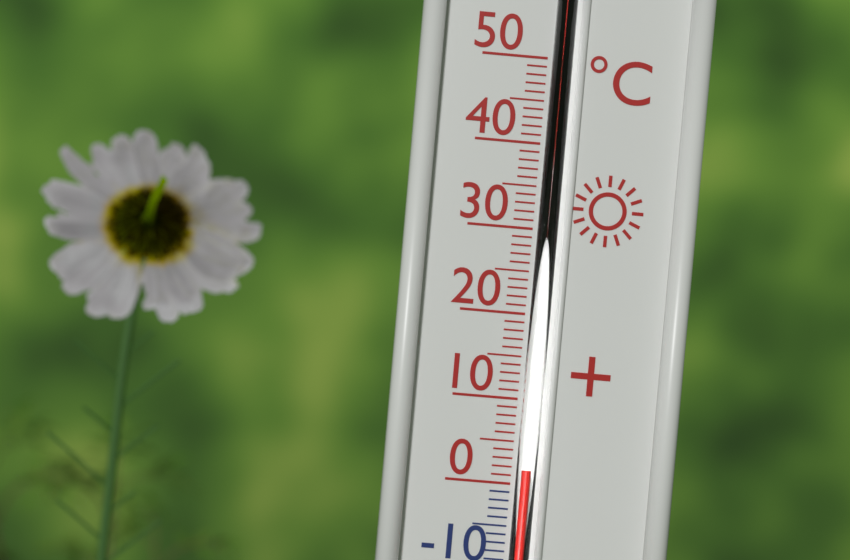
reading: 2 °C
